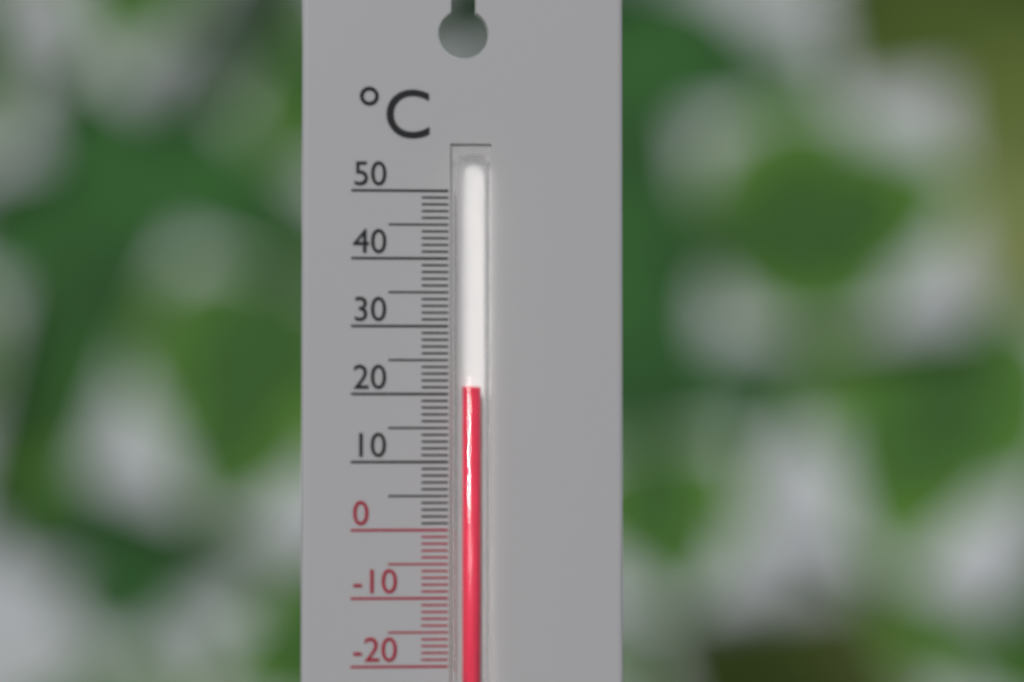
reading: 21 °C
